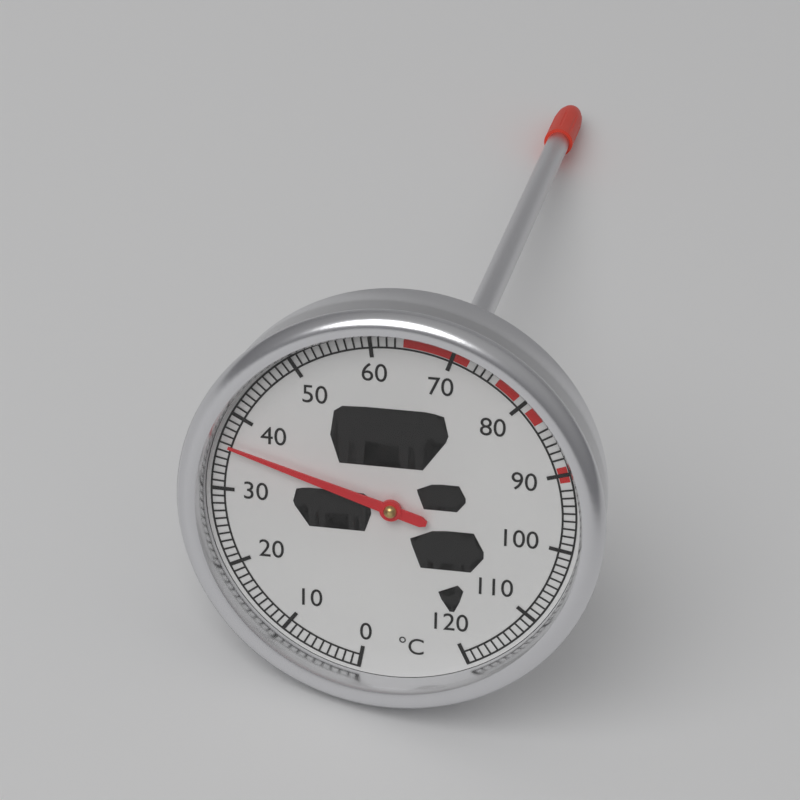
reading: 36 °C
